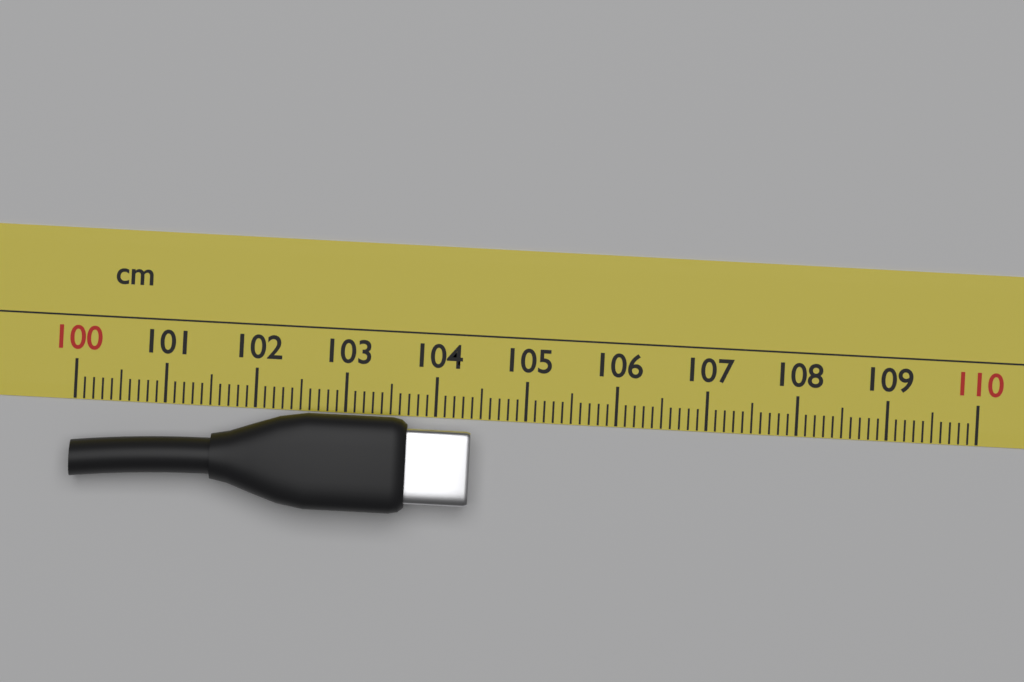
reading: 104.4 cm
